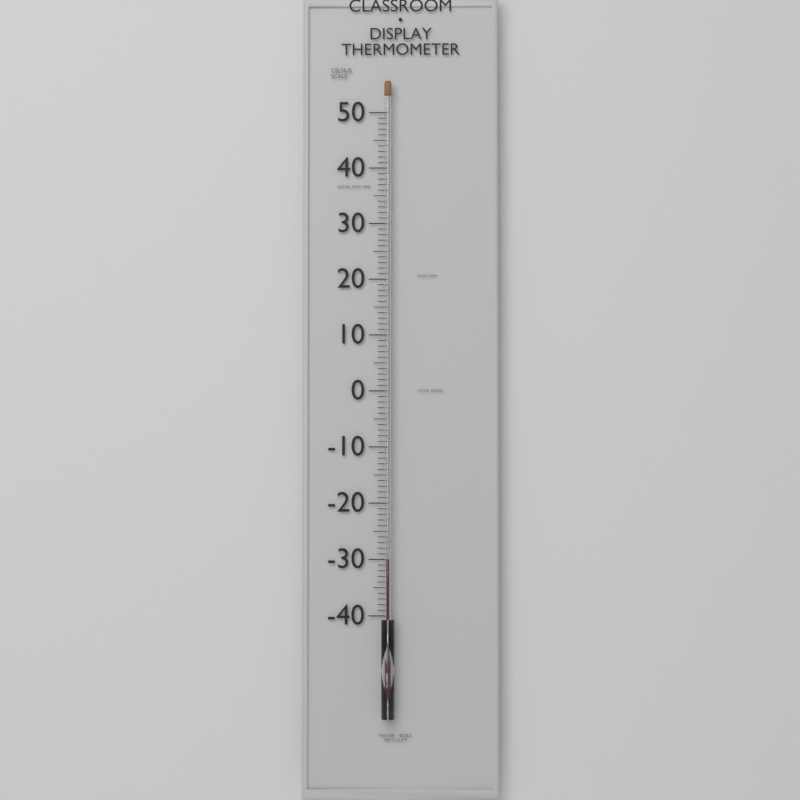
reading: -30 °C
